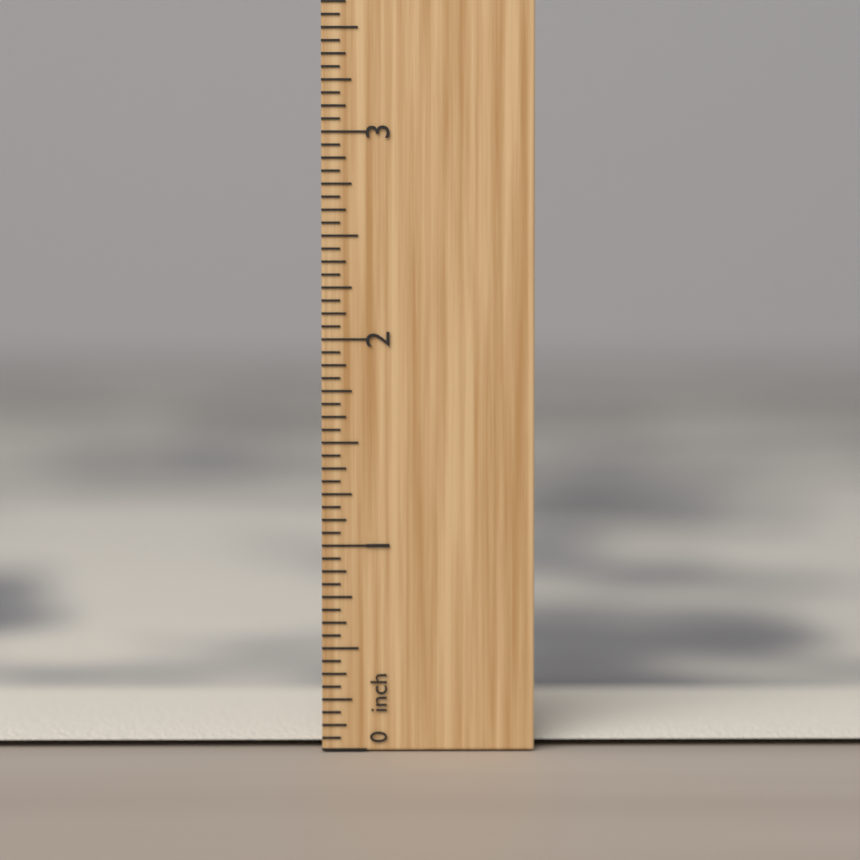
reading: 0.1875 inch
